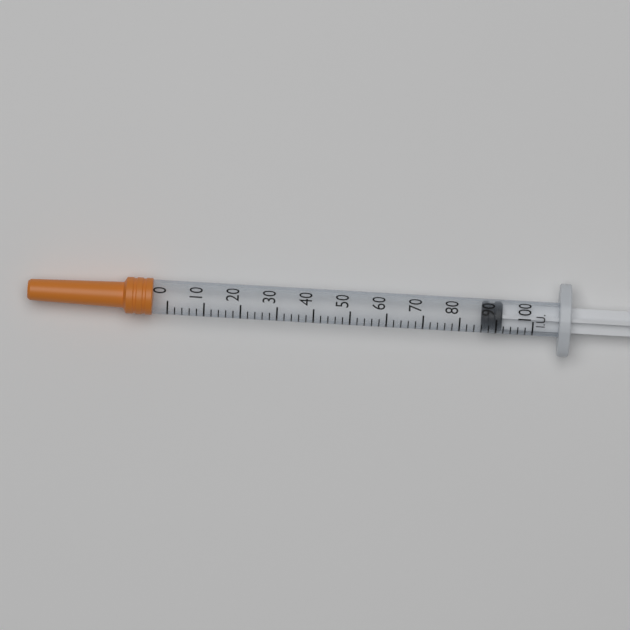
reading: 86 IU
